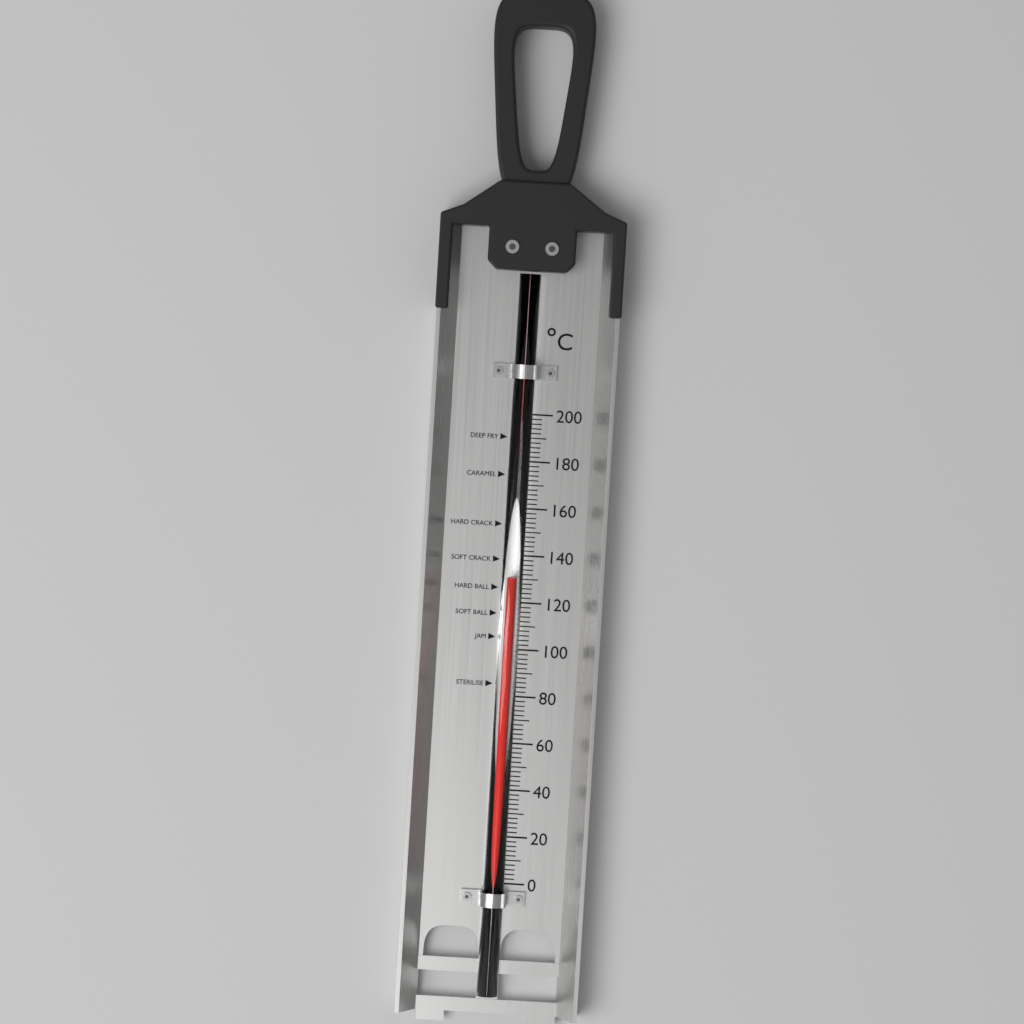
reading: 130 °C
